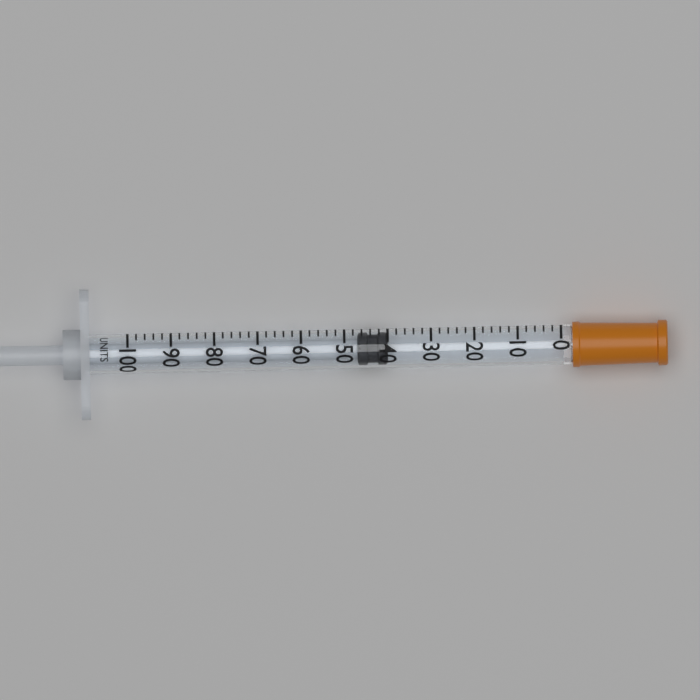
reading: 40 units
